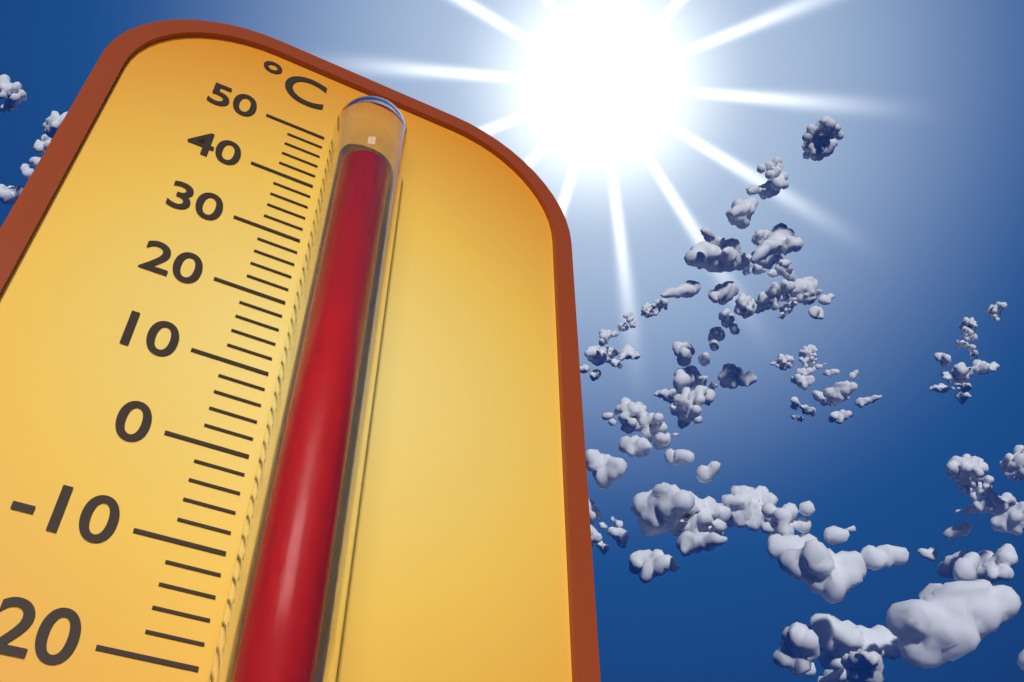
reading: 40 °C
